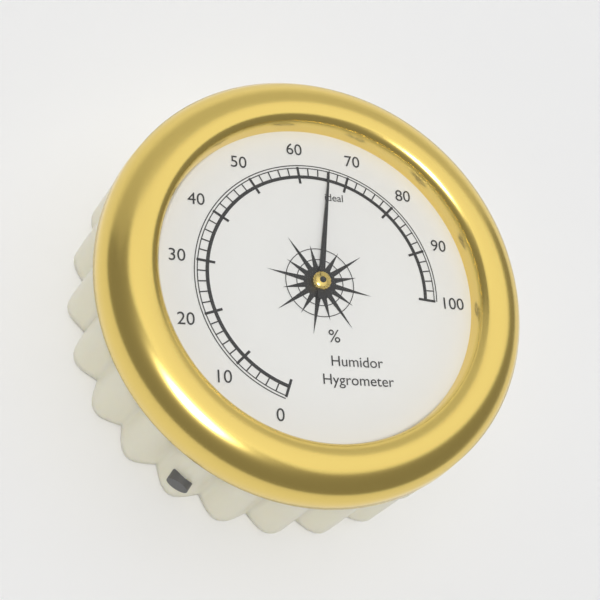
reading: 66 %
